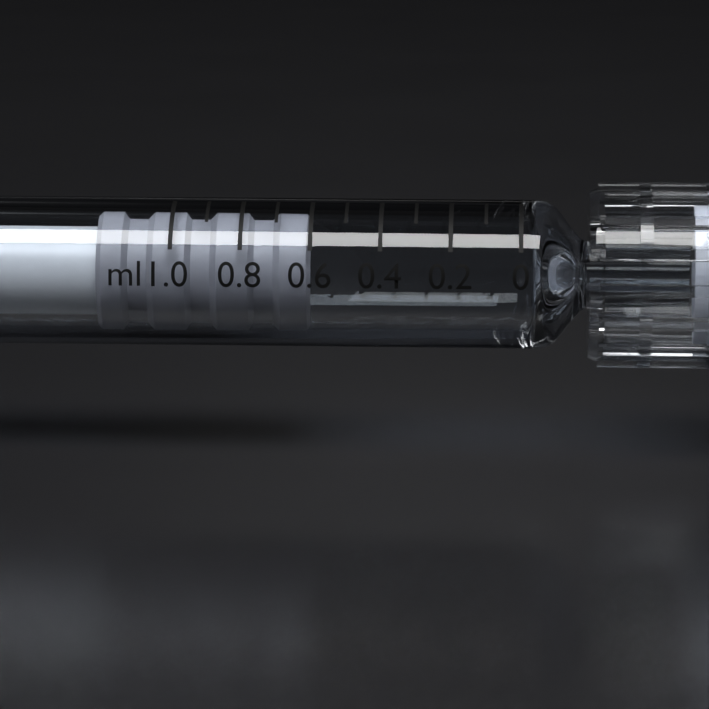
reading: 0.6 ml
